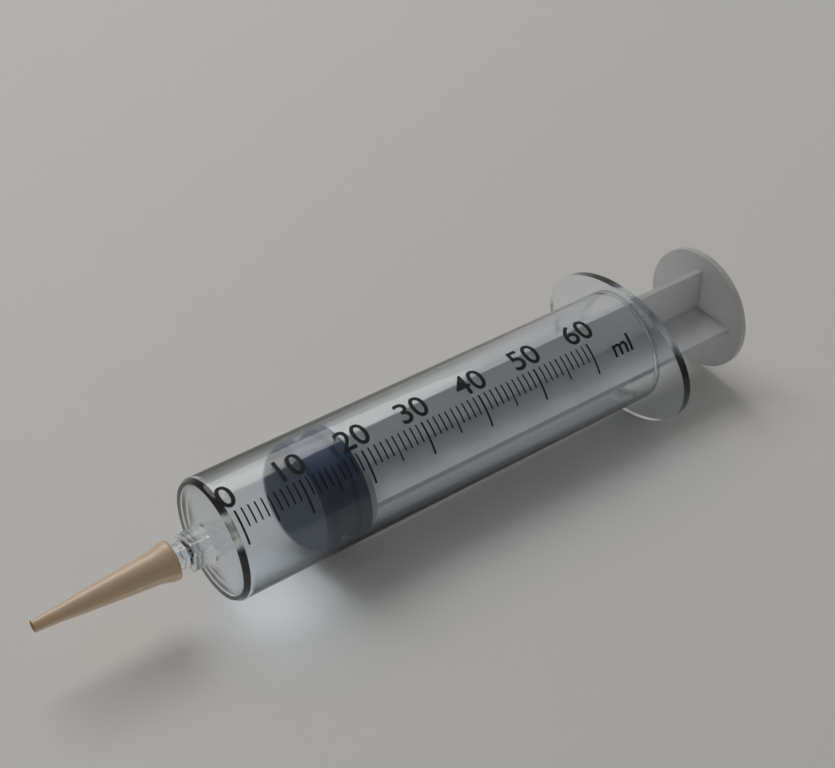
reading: 12 ml
